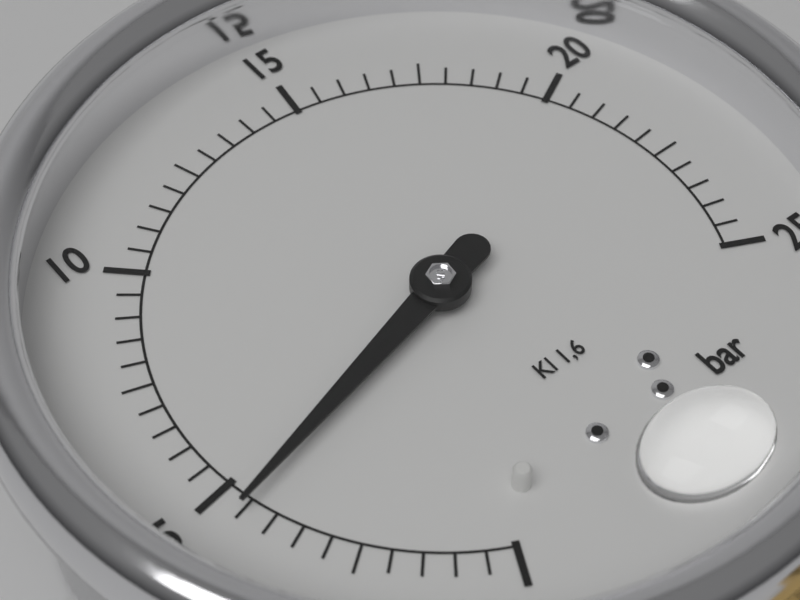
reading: 4.5 bar
